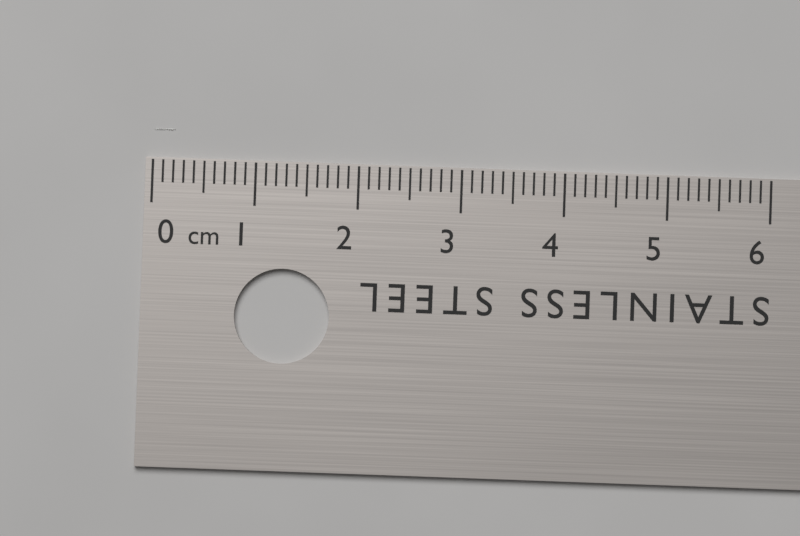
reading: 0.2 cm
